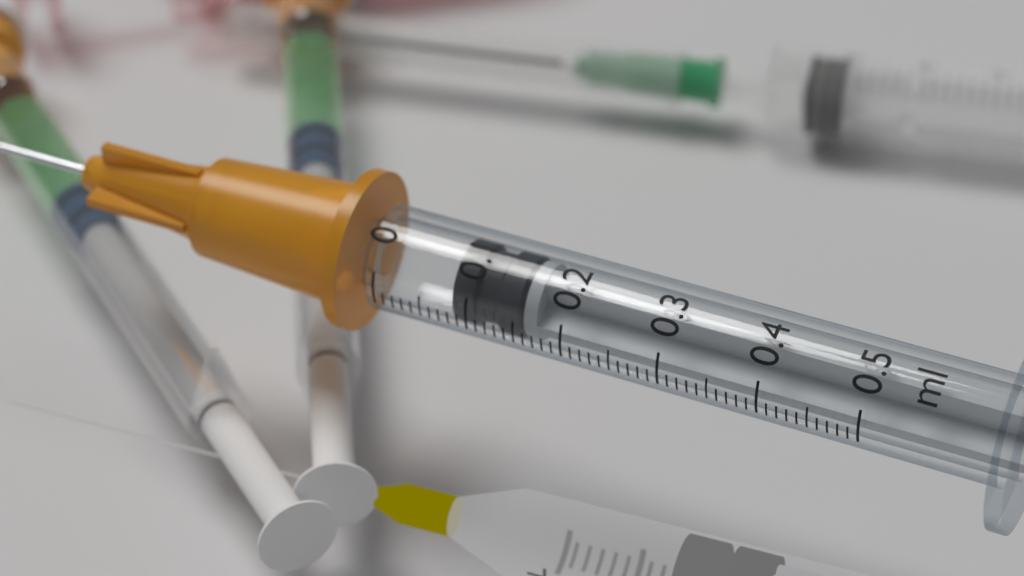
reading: 0.08 ml
